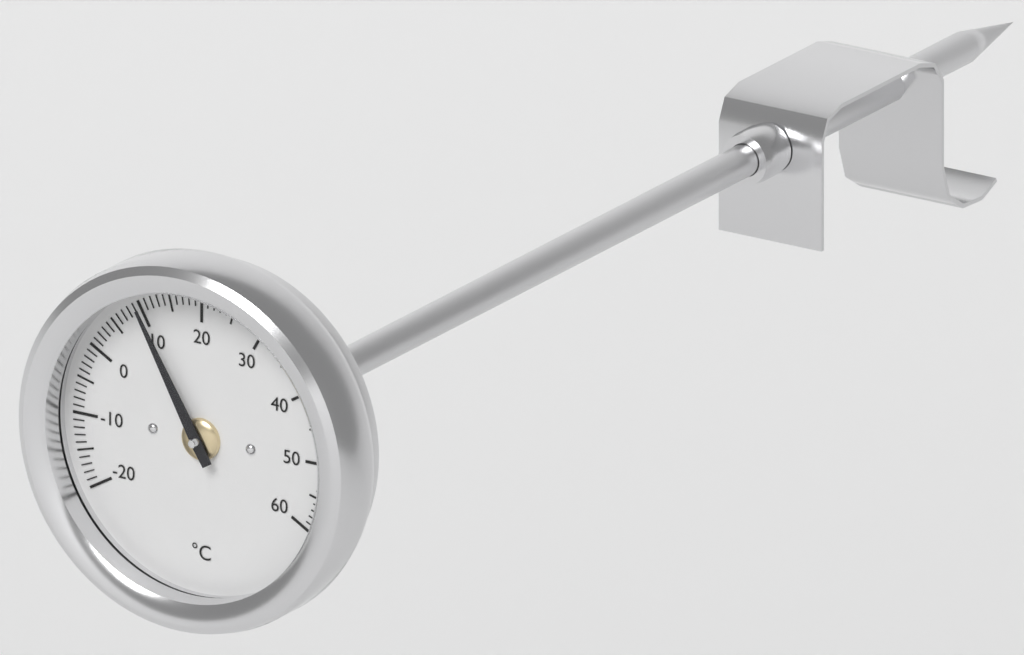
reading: 10 °C
